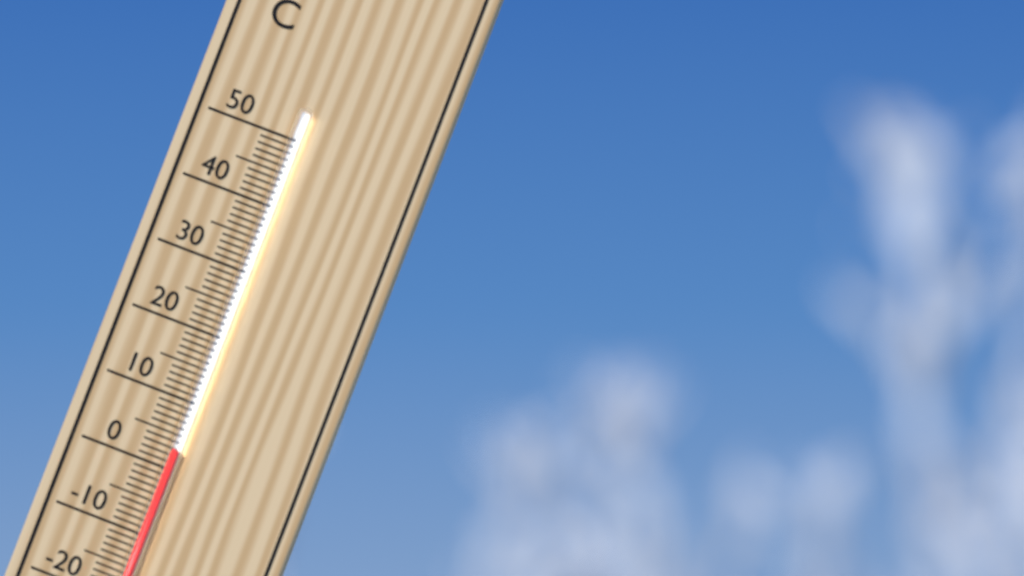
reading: 3 °C
